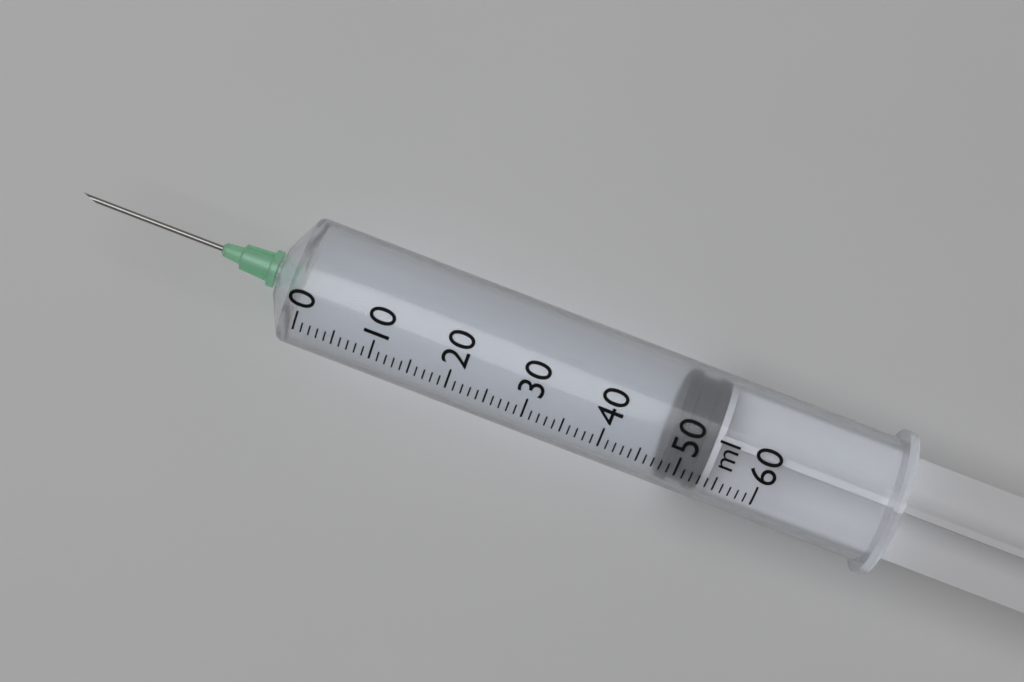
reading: 48 ml
